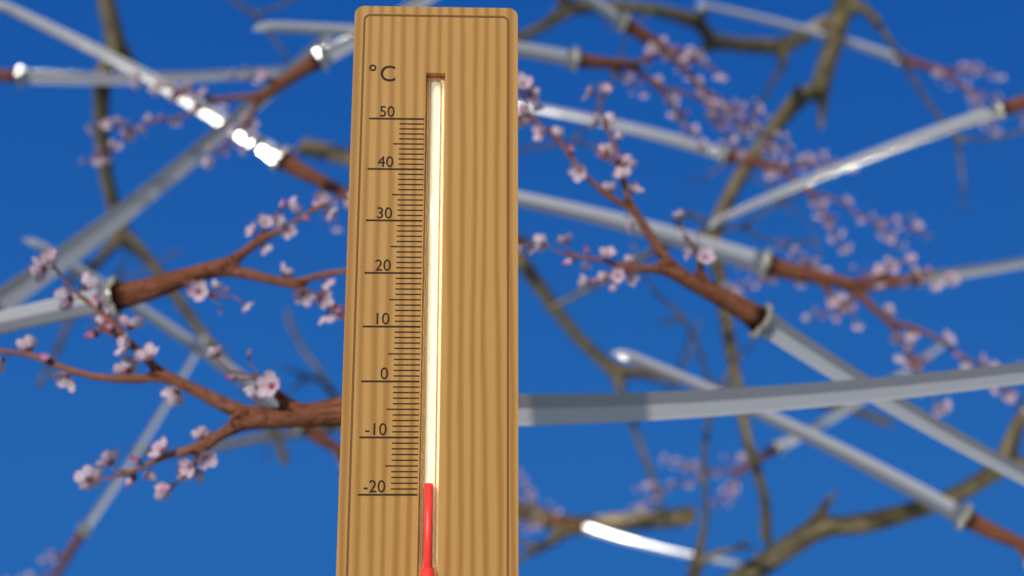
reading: -18 °C
